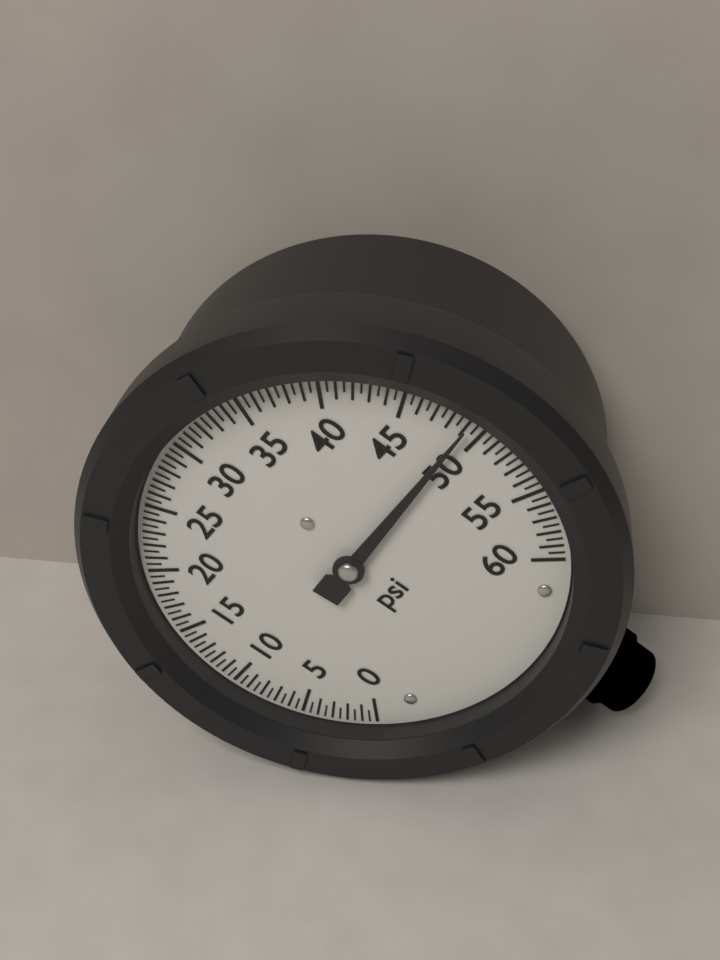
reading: 49.0 psi
